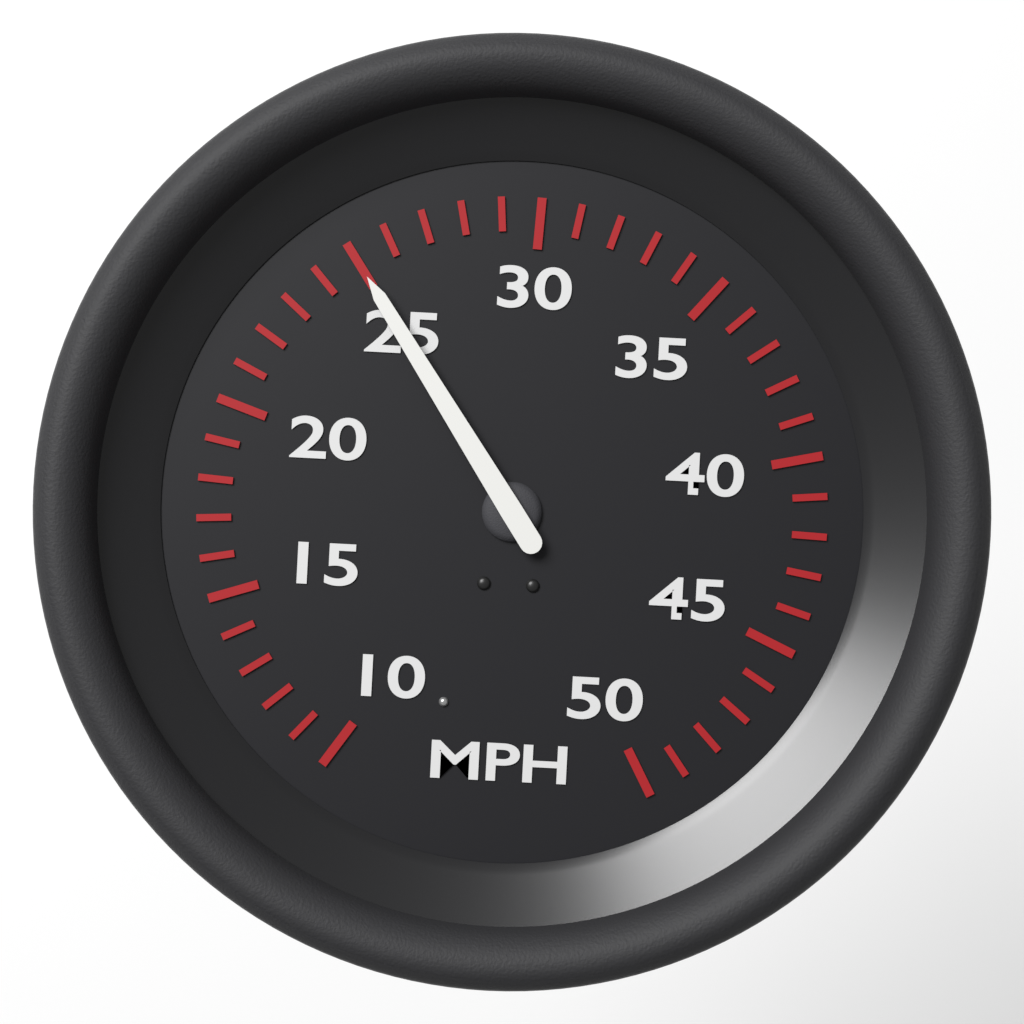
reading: 25 MPH
